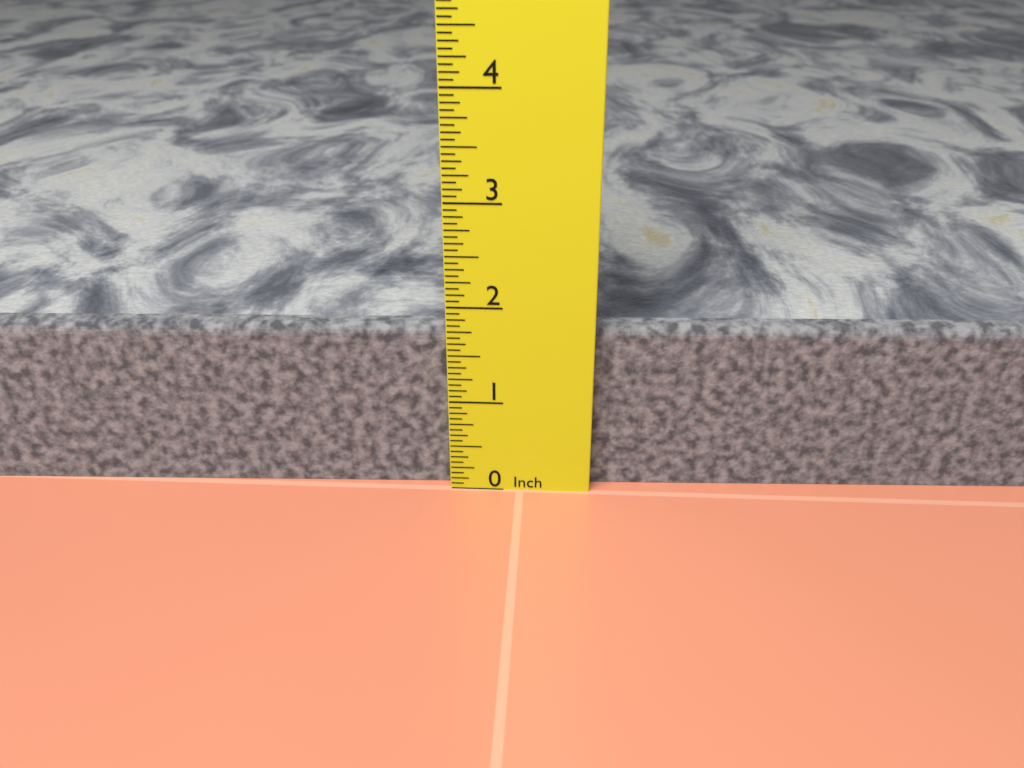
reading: 1.7500 in
